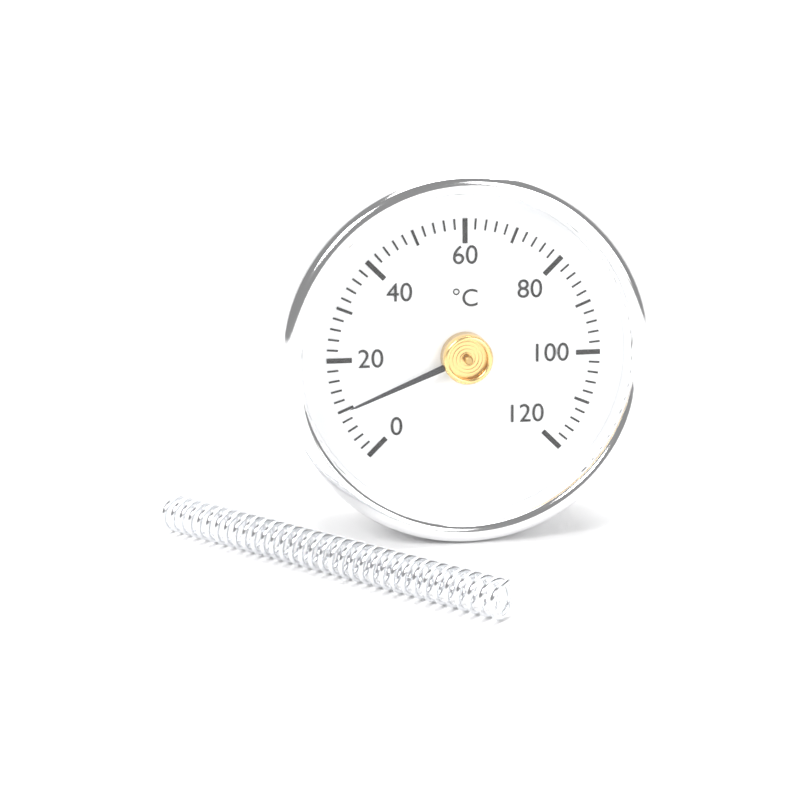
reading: 10 °C
